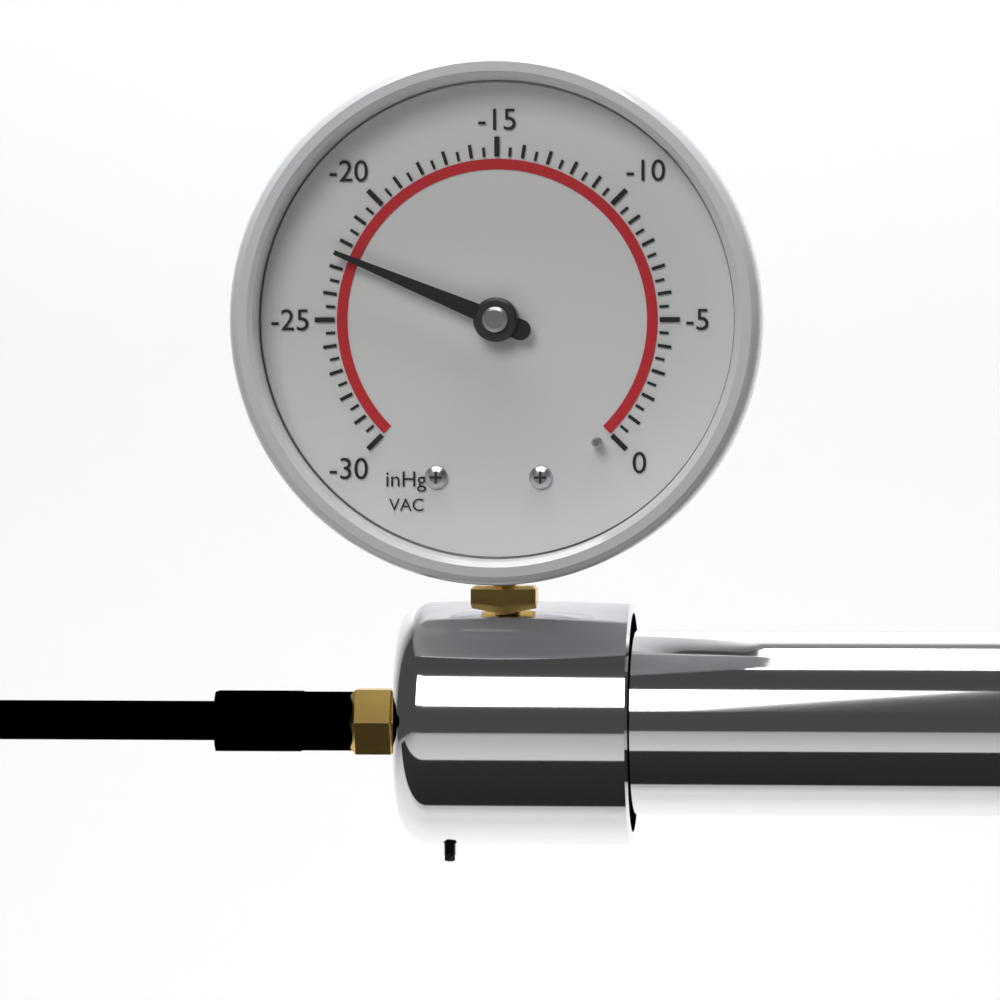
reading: -22.5 inHg
